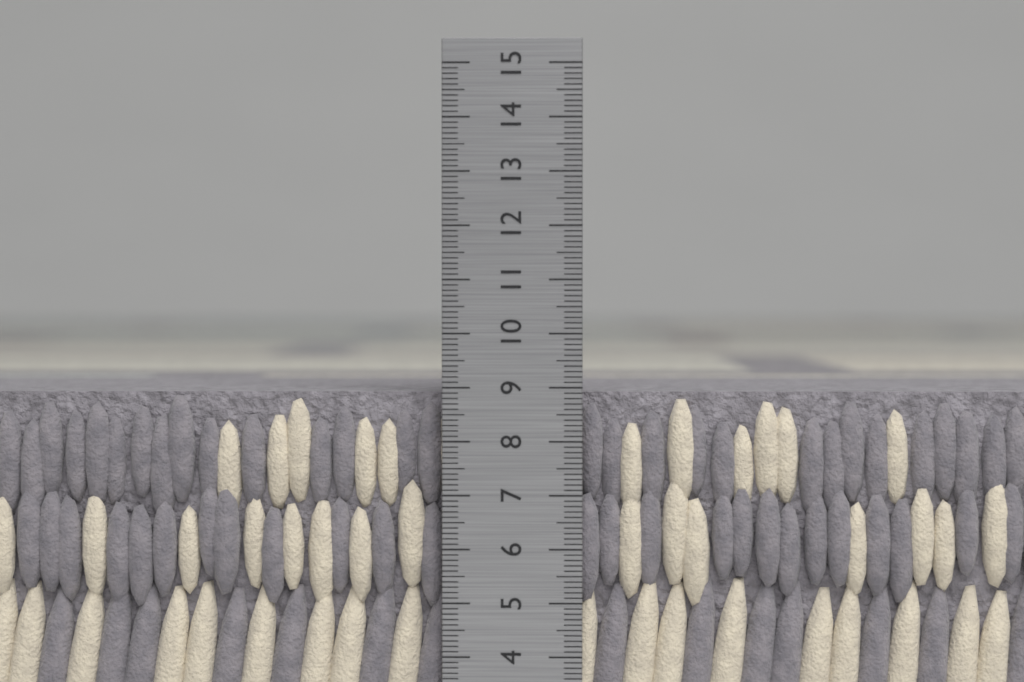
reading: 8.9 cm
